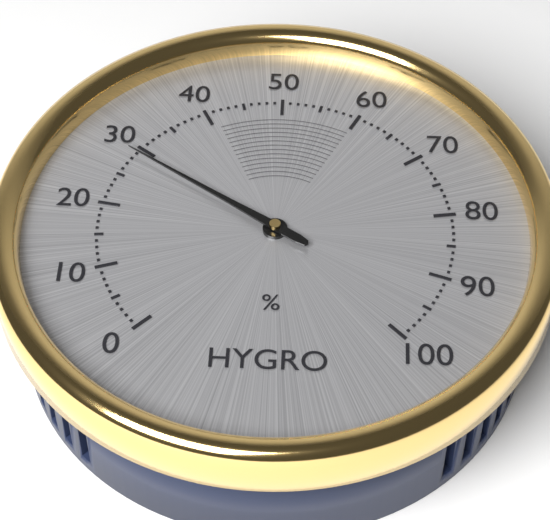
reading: 29 %
